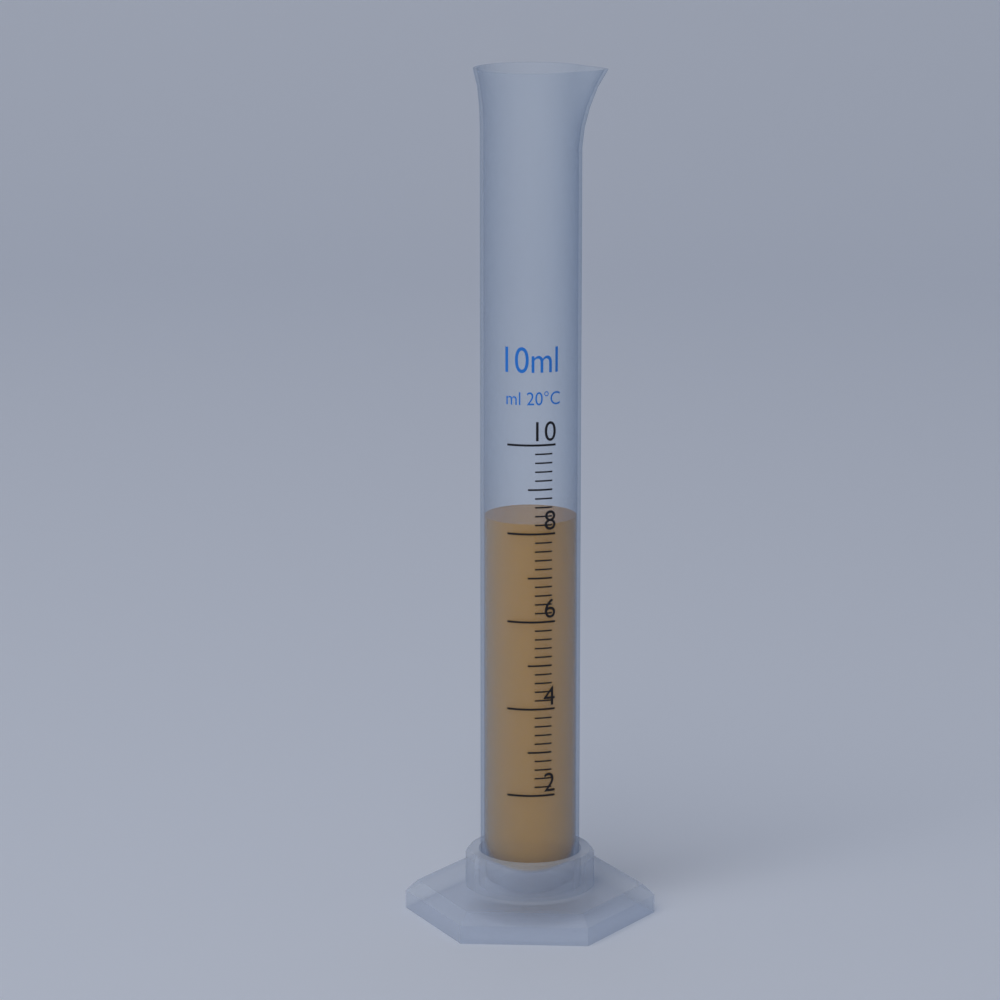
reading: 8.2 ml
